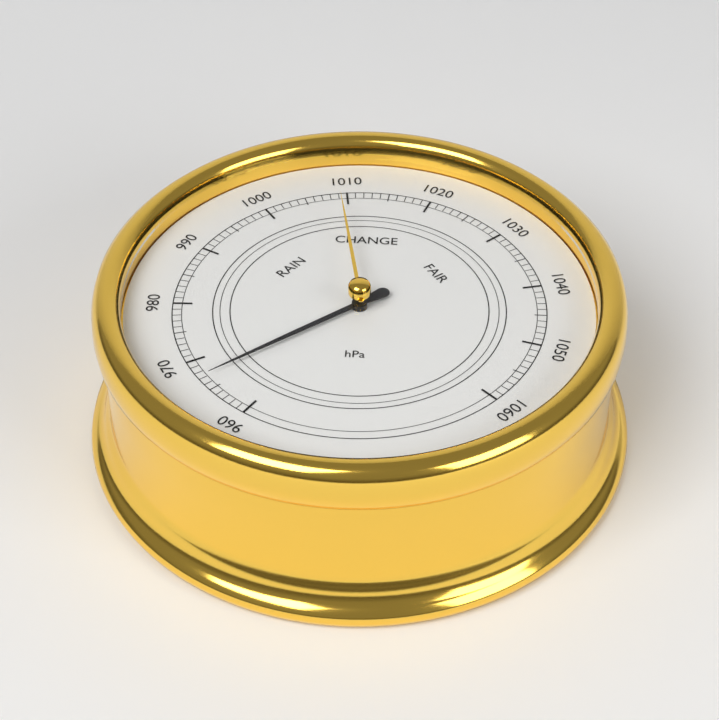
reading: 967 hPa
